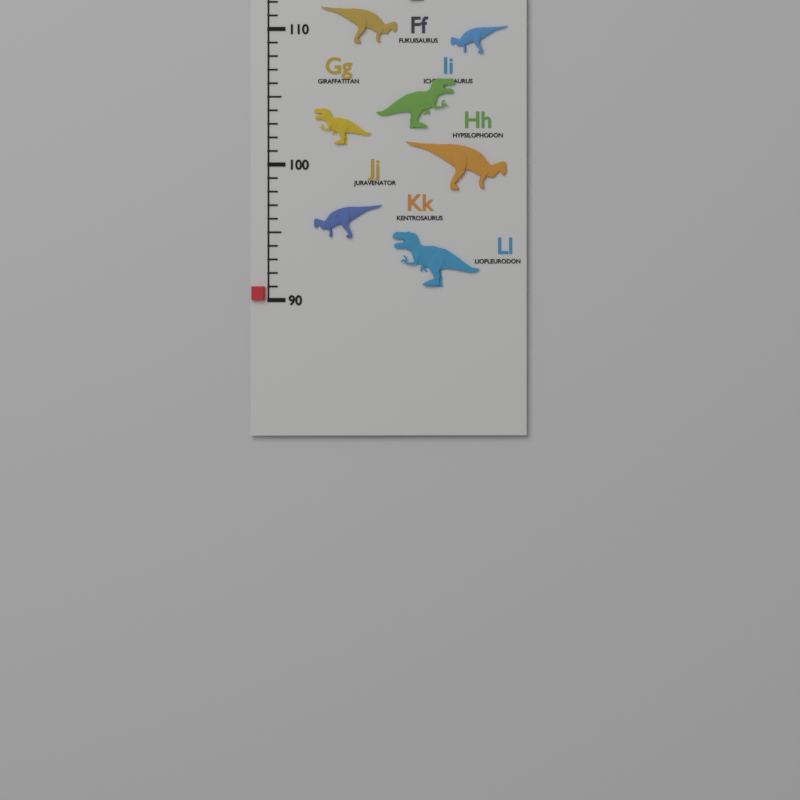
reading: 91 cm
